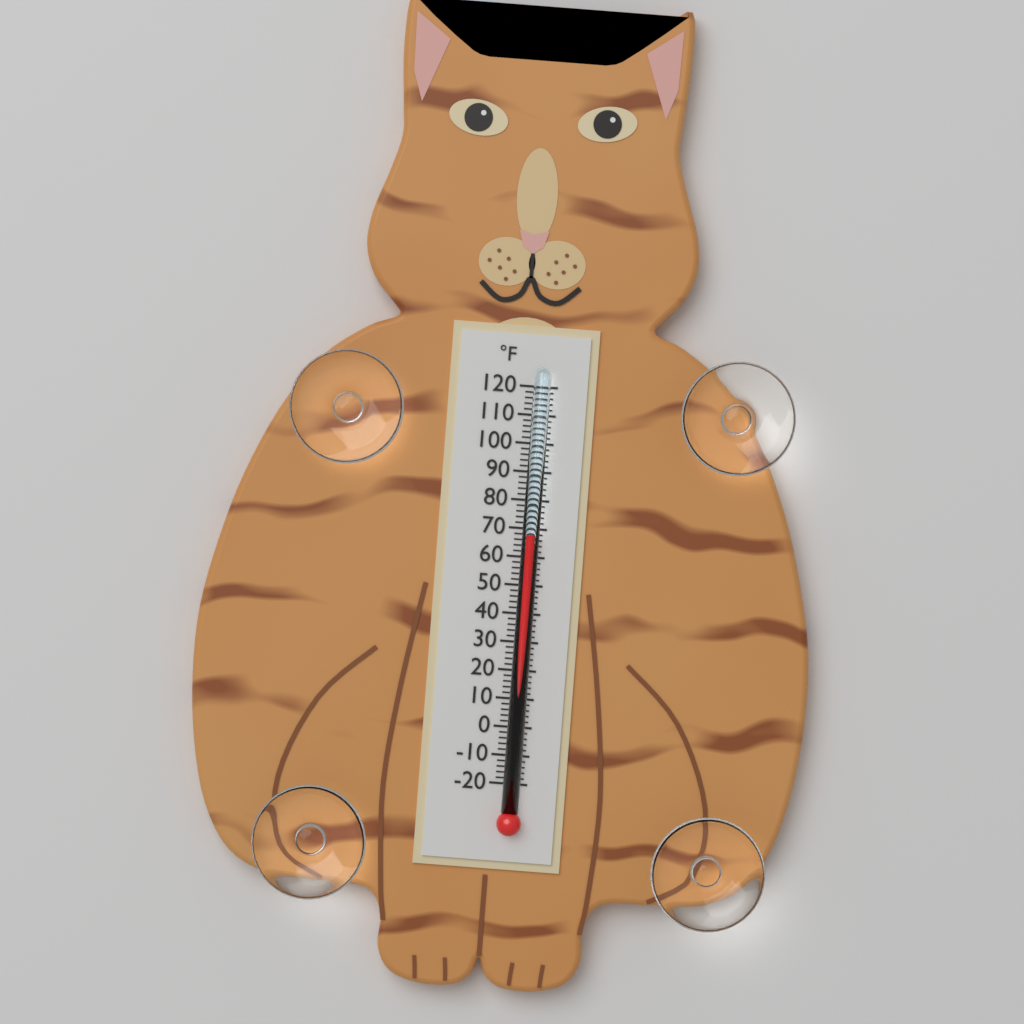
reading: 68 °F
